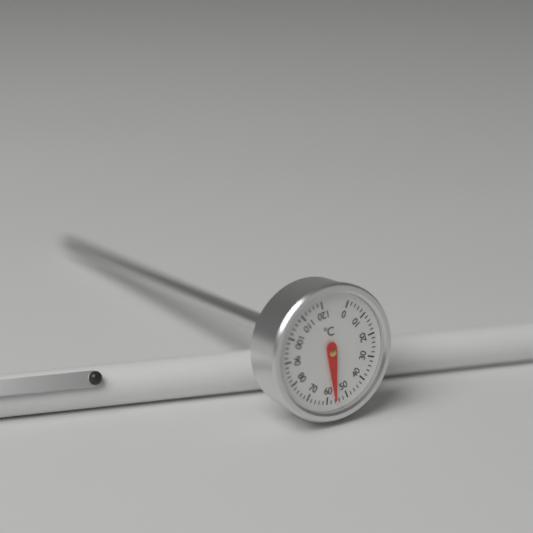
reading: 56 °C
